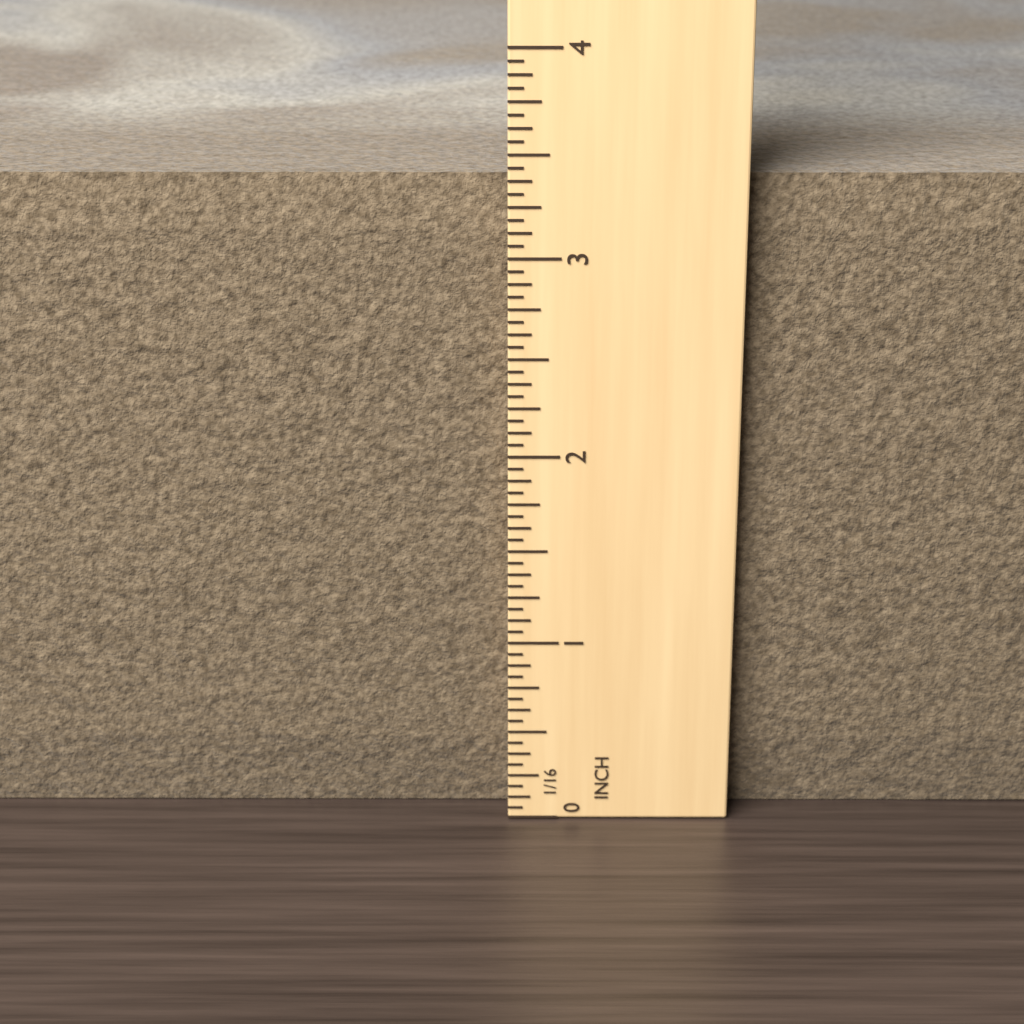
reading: 3.3750 in
